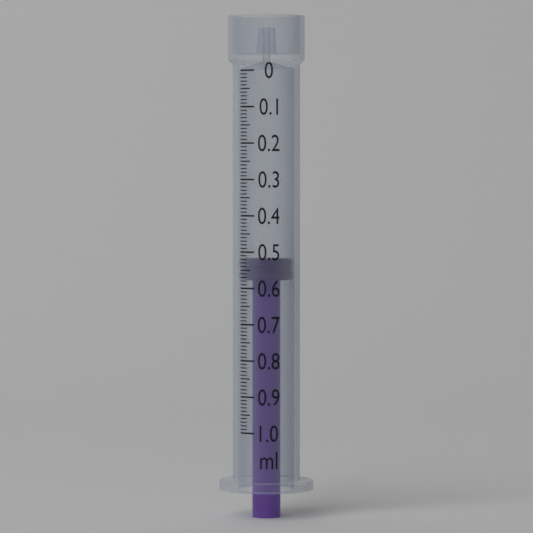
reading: 0.52 ml
